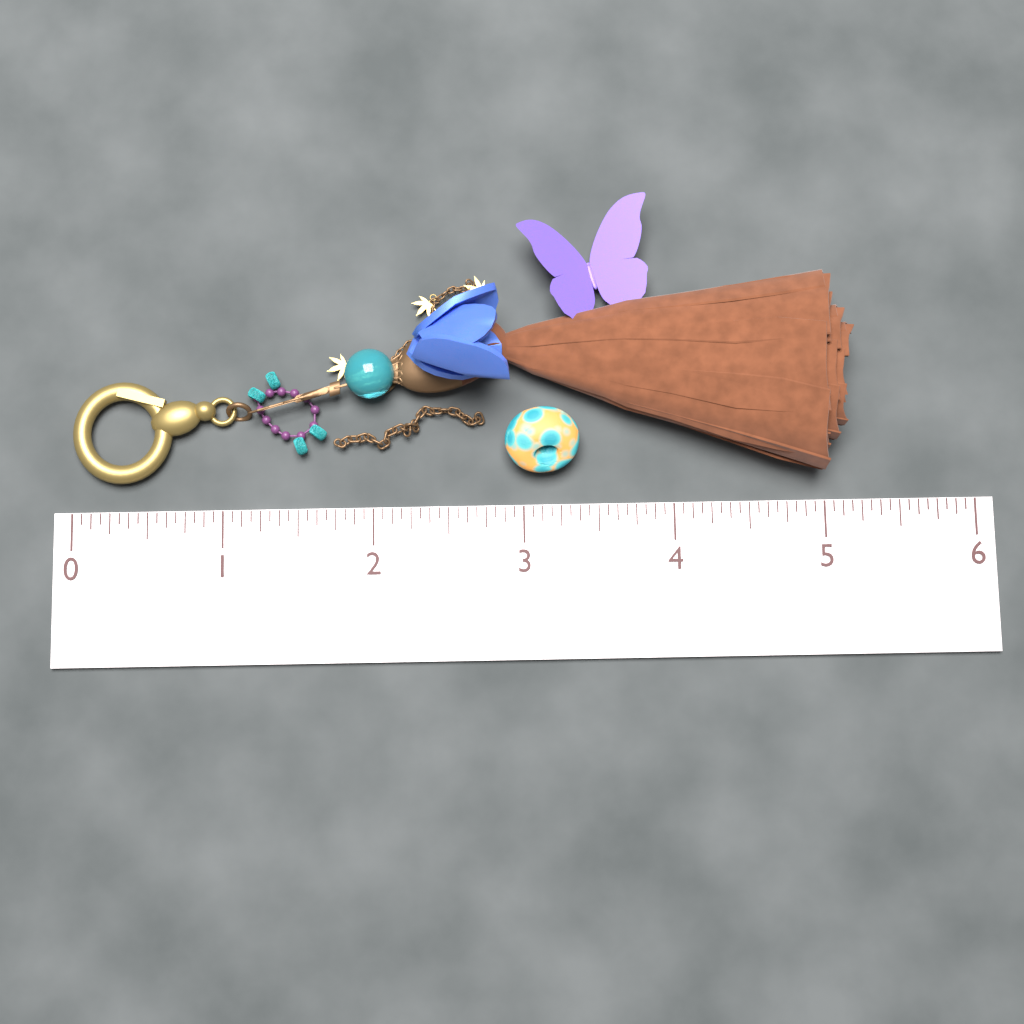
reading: 5.1875 (no unit)
